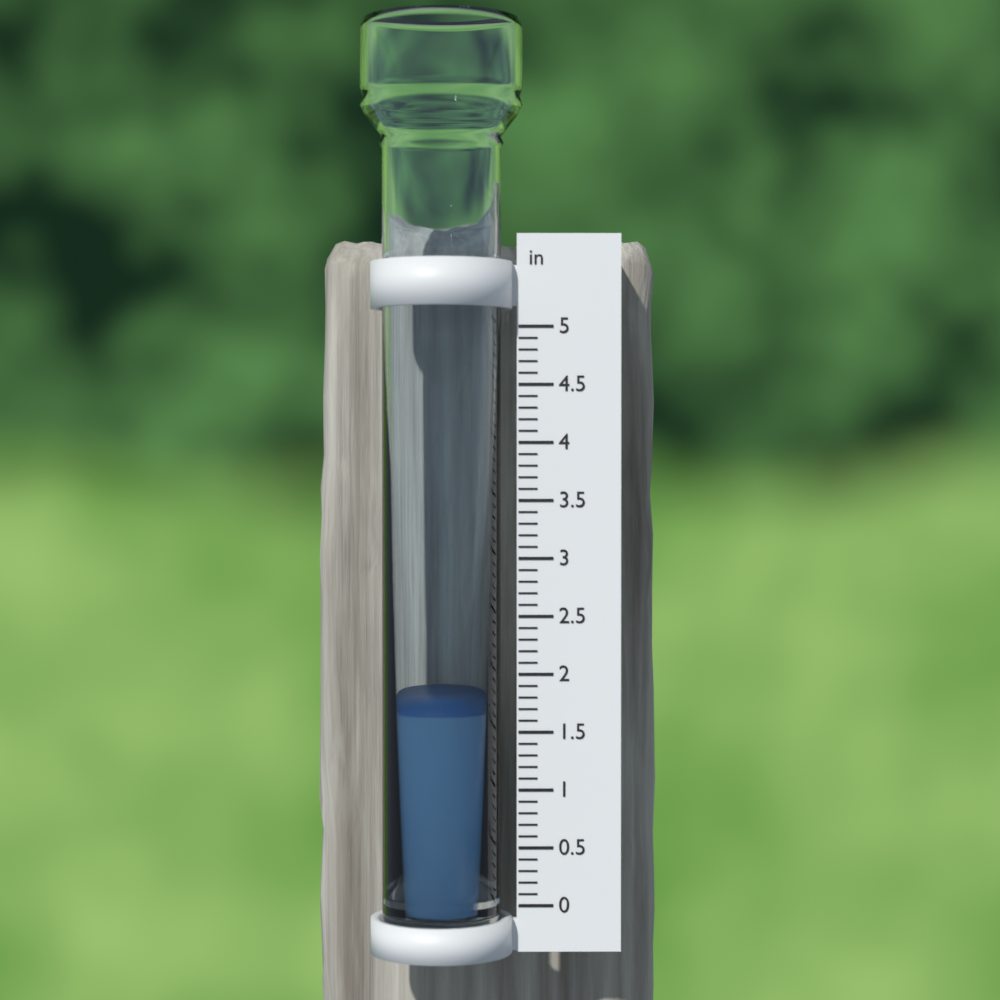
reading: 1.7 in
